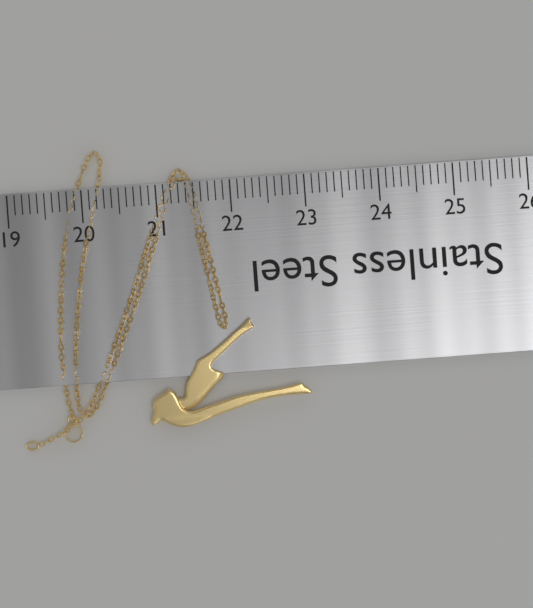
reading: 22.9 (no unit)
